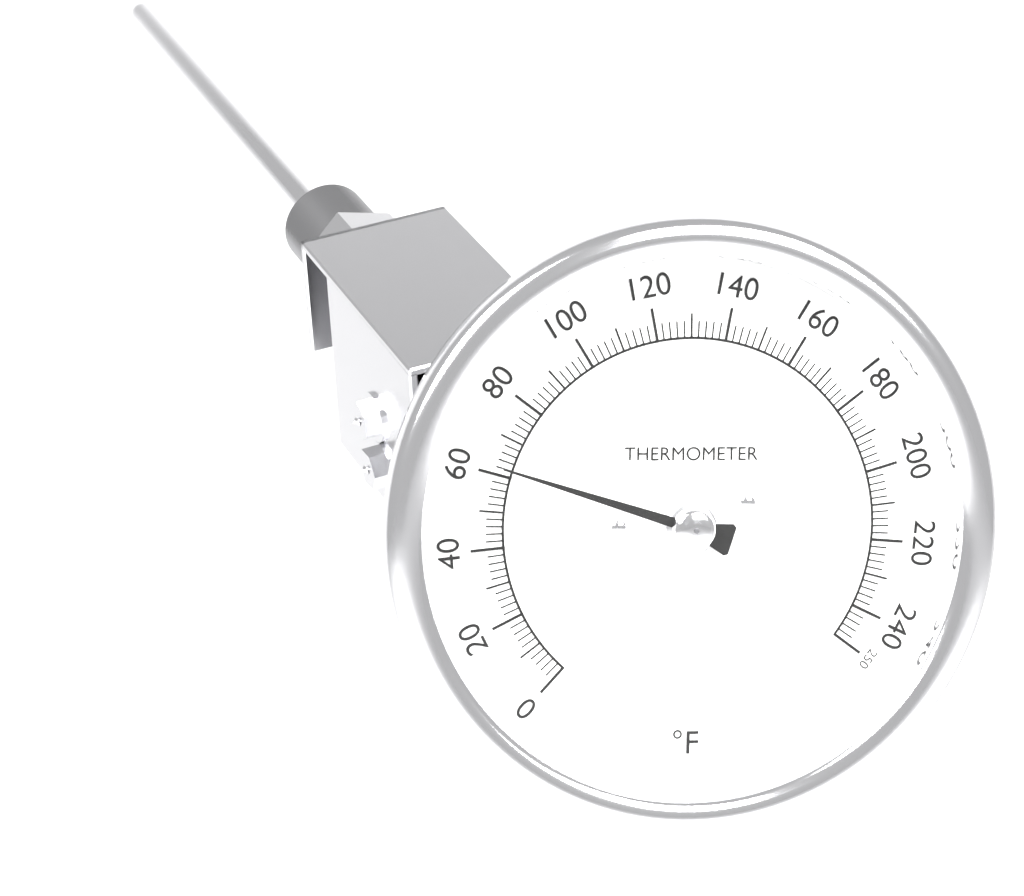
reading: 62 °F
